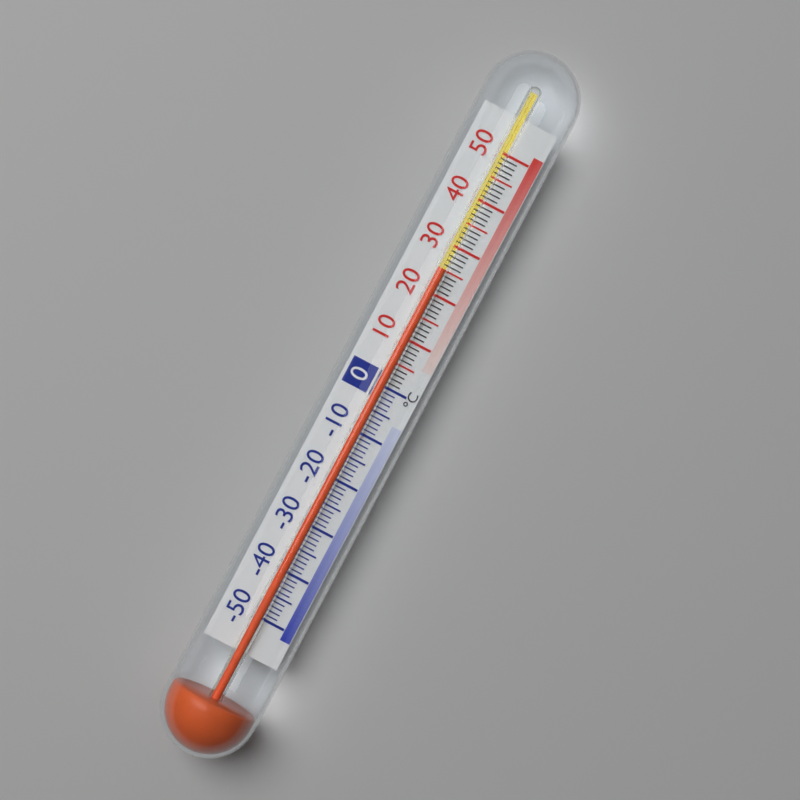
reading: 25 °C
